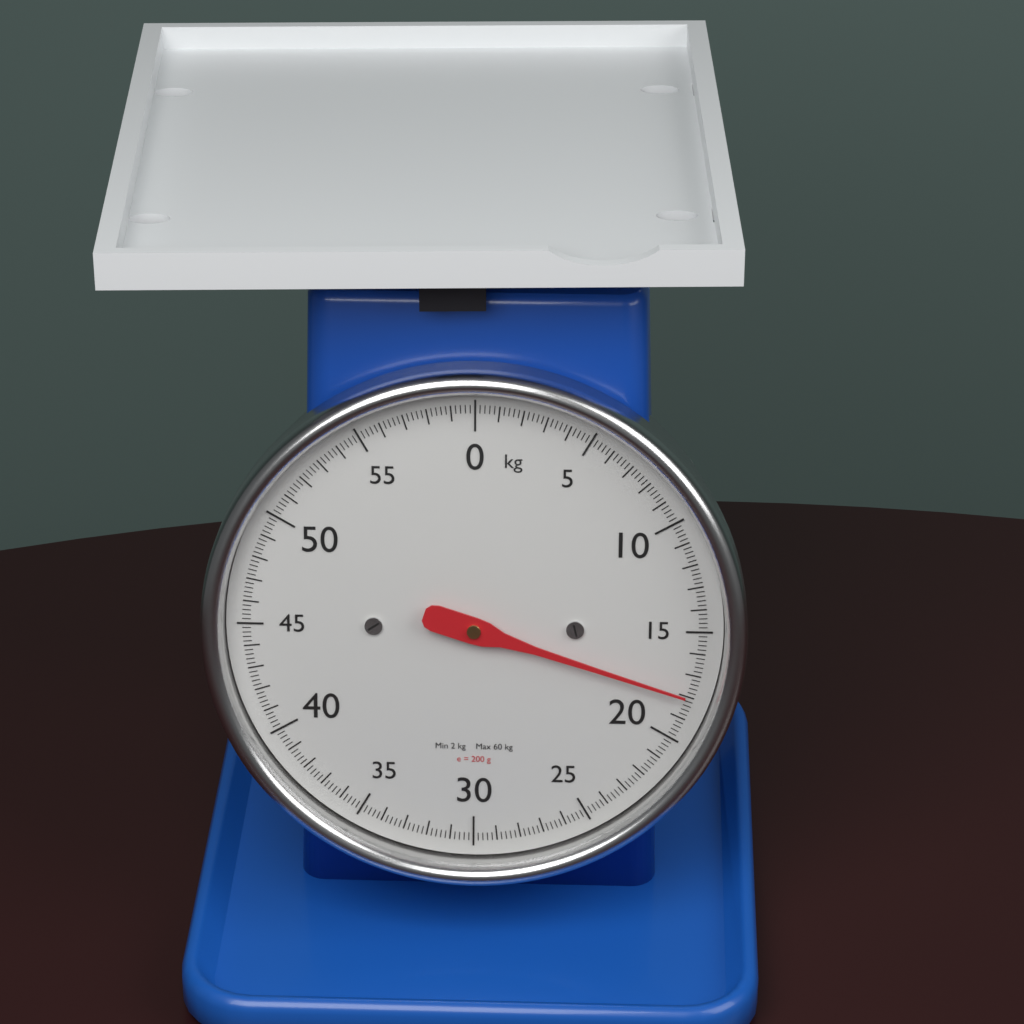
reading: 18.0 kg
